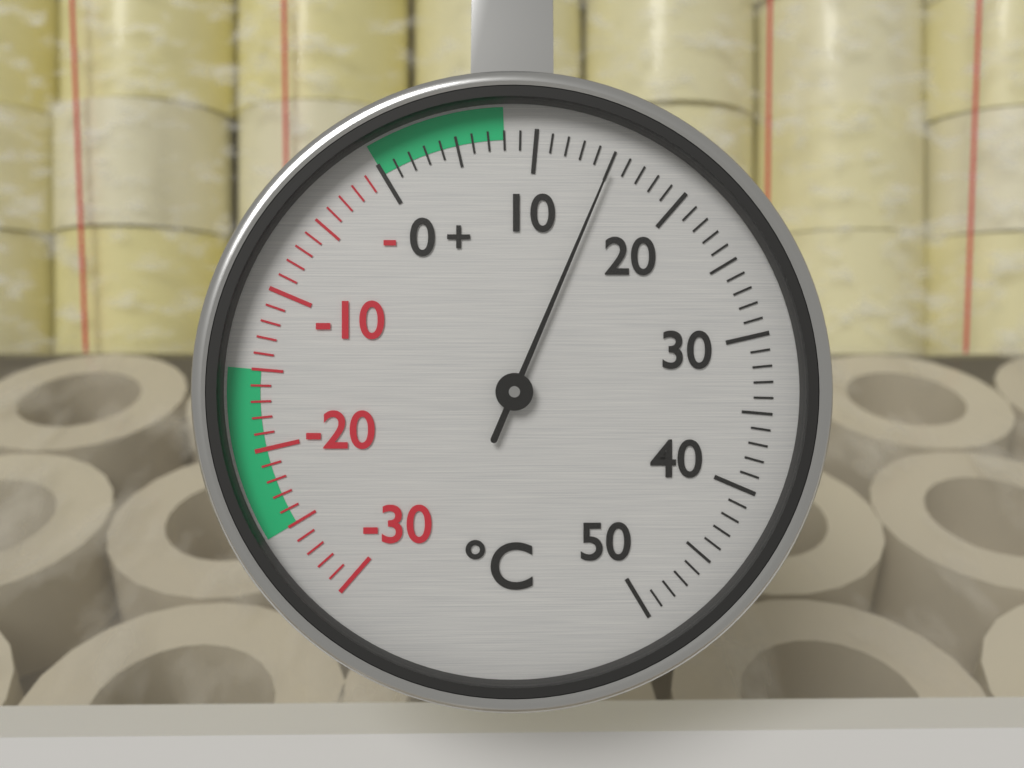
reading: 15 °C
